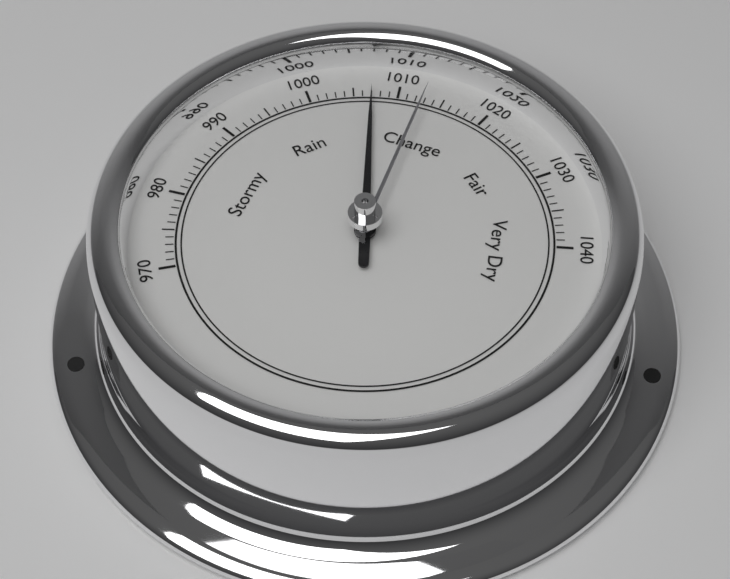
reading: 1007 (no unit)
